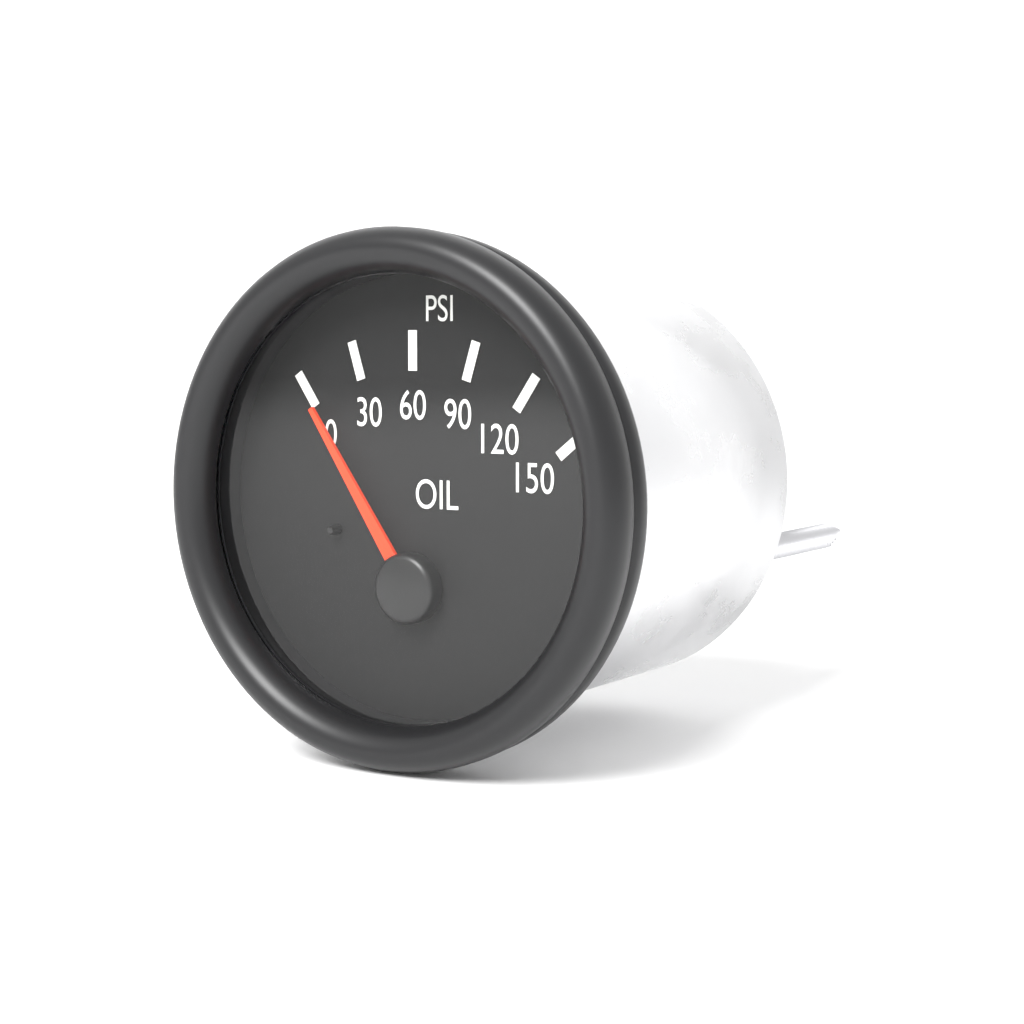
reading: 0 psi
